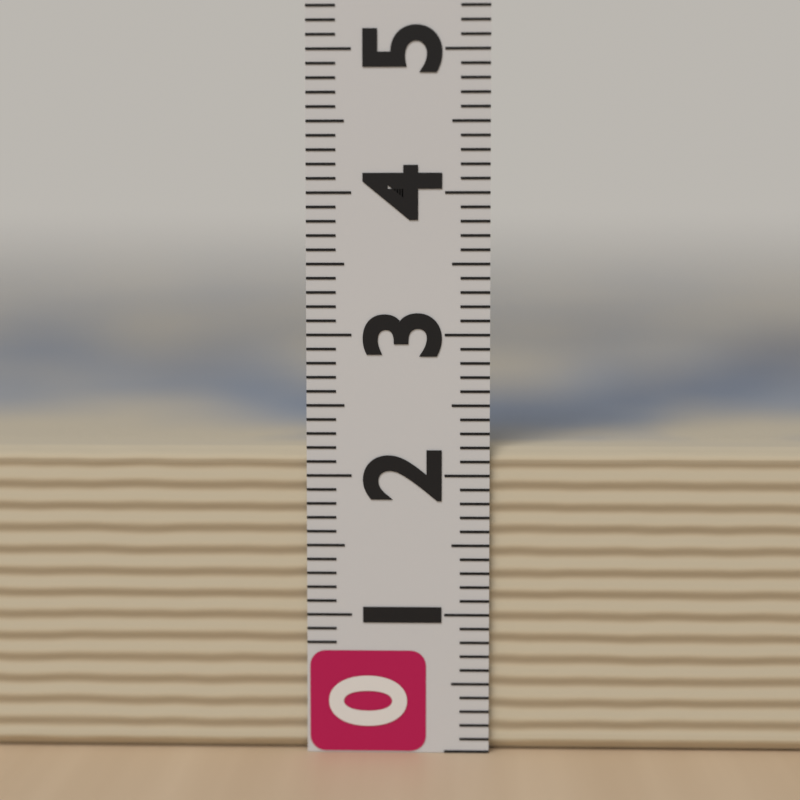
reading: 2.2 (no unit)
